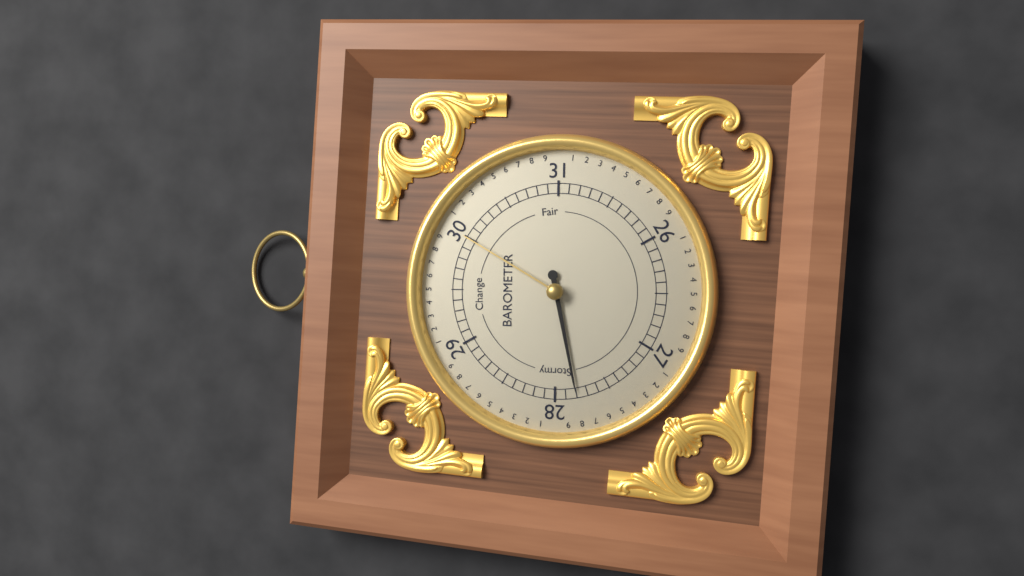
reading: 27.8 (no unit)
